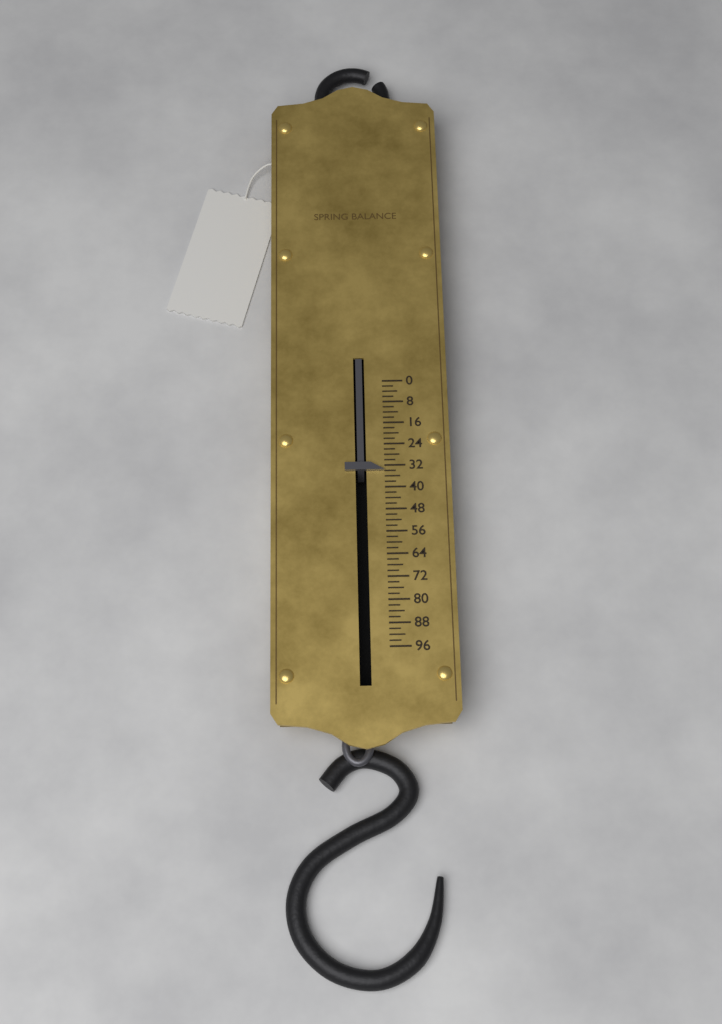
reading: 34 (no unit)
